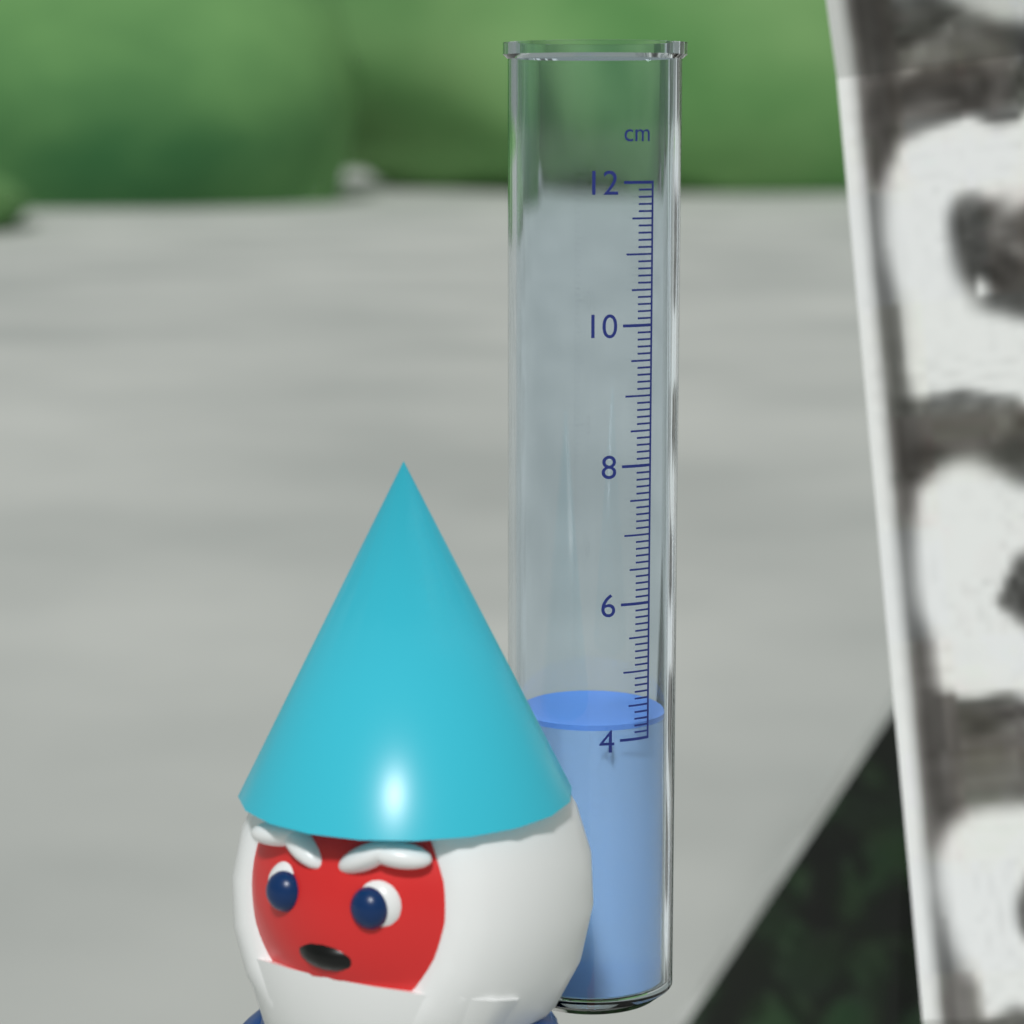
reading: 4.2 cm
